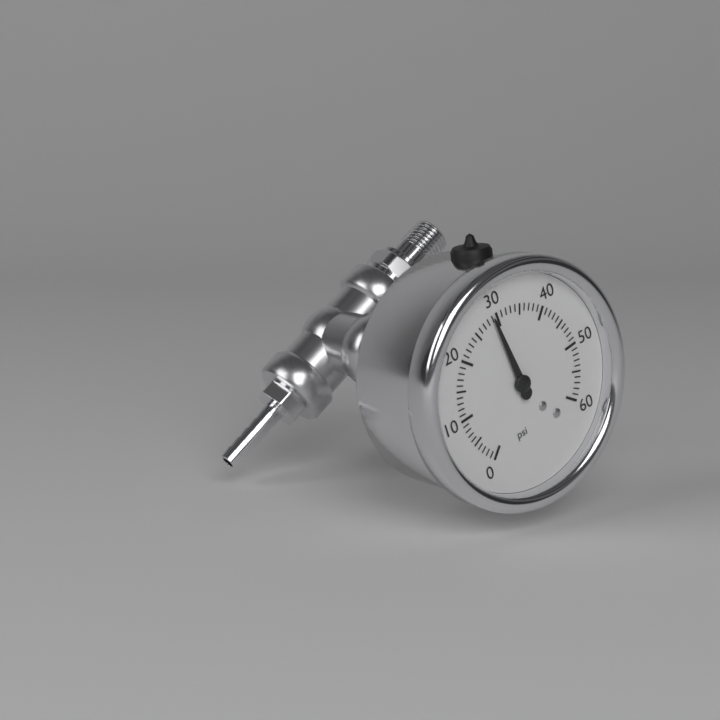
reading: 29 psi
